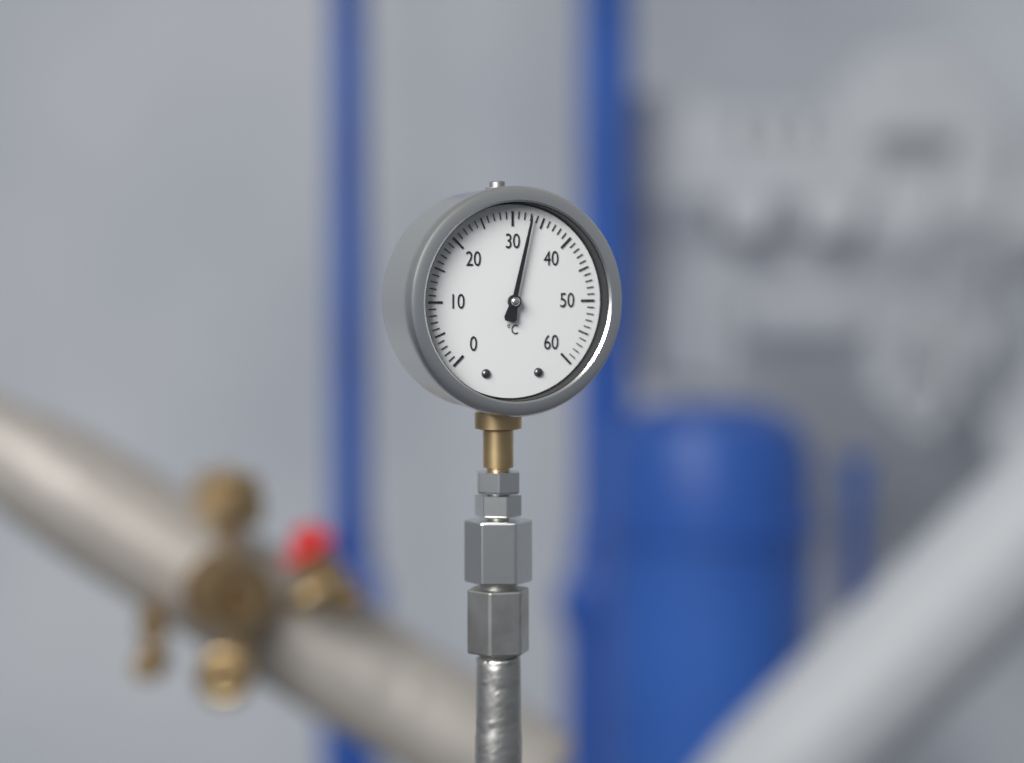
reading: 33 °C
